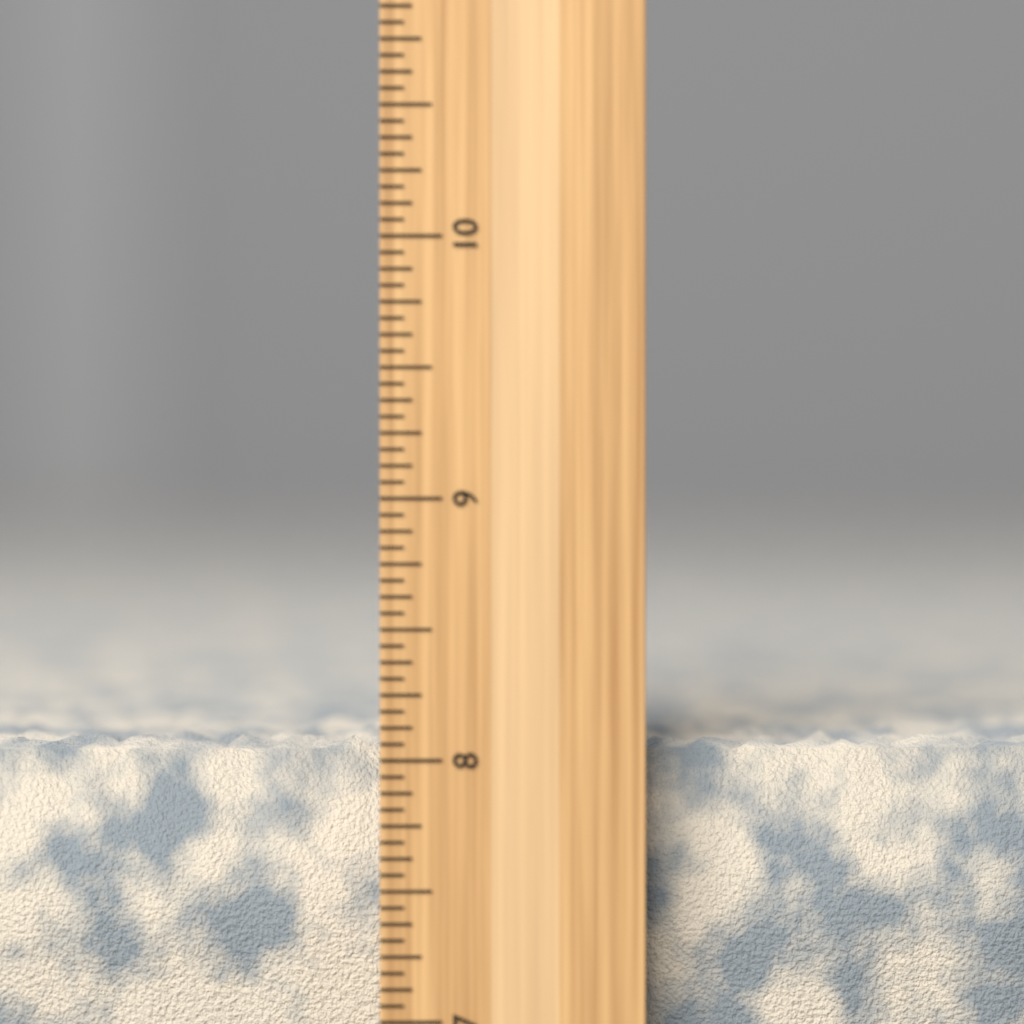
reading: 8.0625 inch
